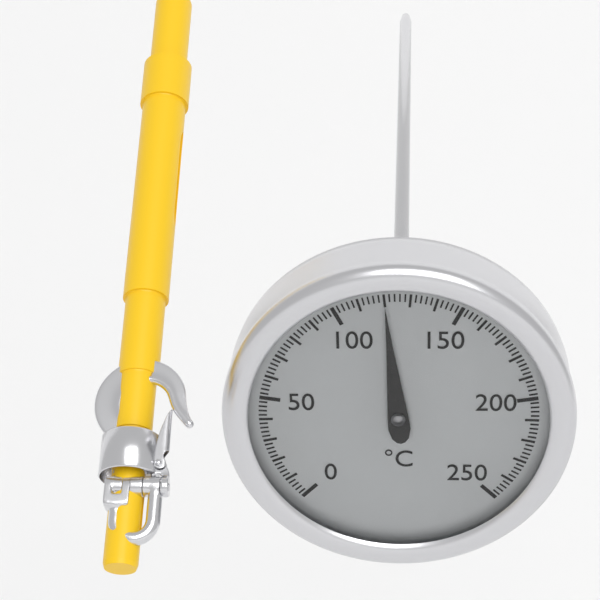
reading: 120 °C
